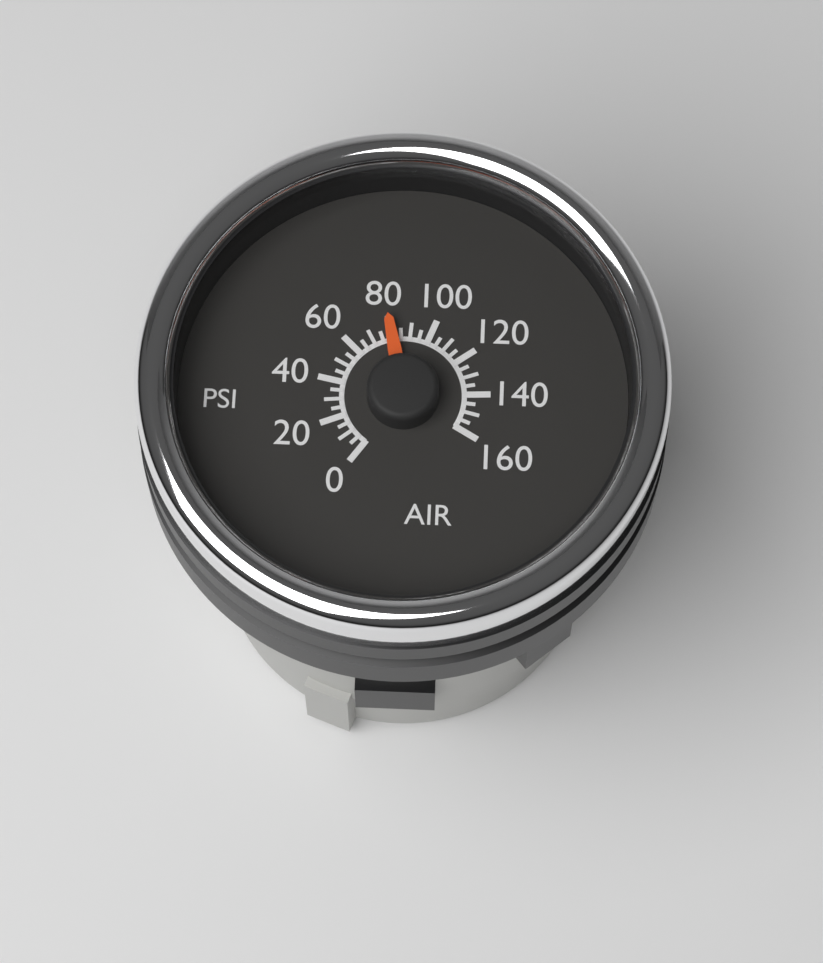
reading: 80 psi
